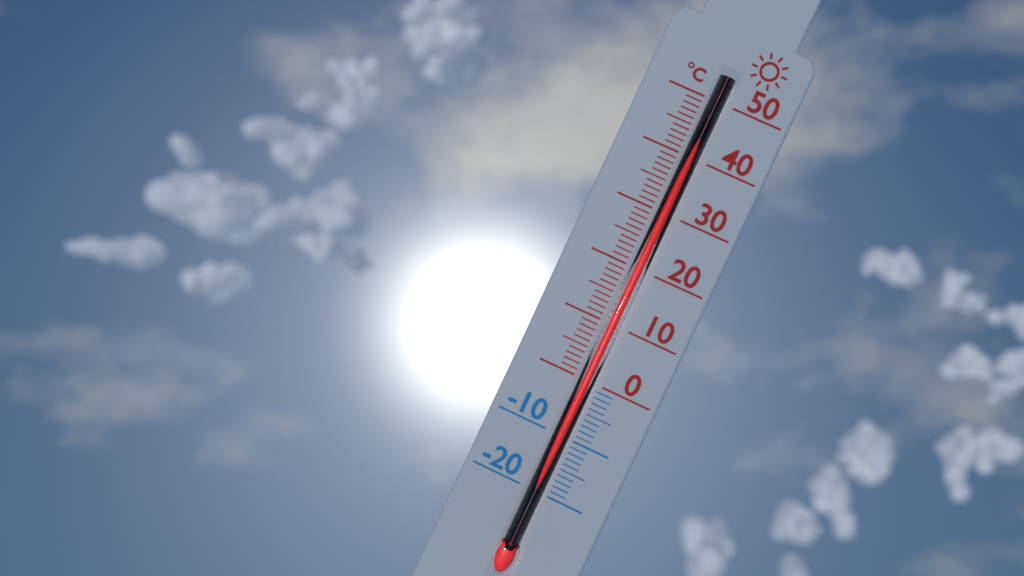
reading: 49 °C
